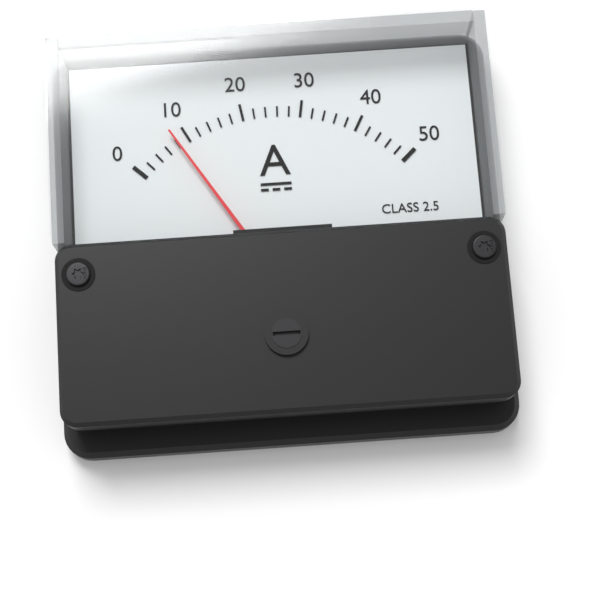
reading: 8 A
